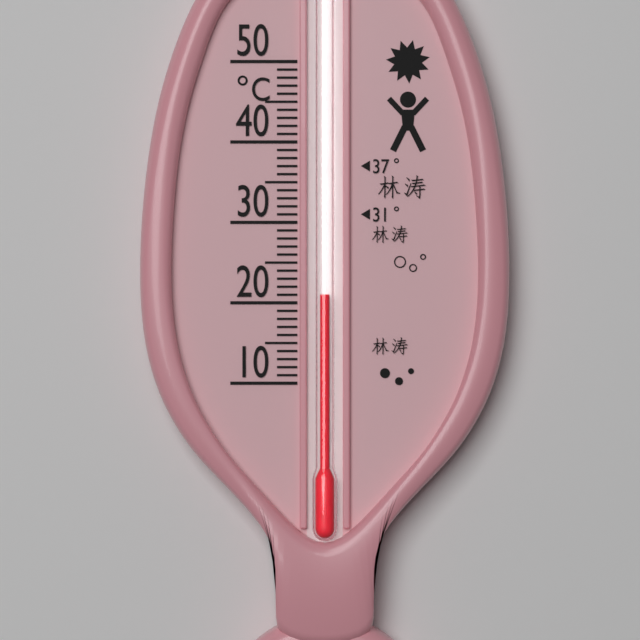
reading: 21 °C
